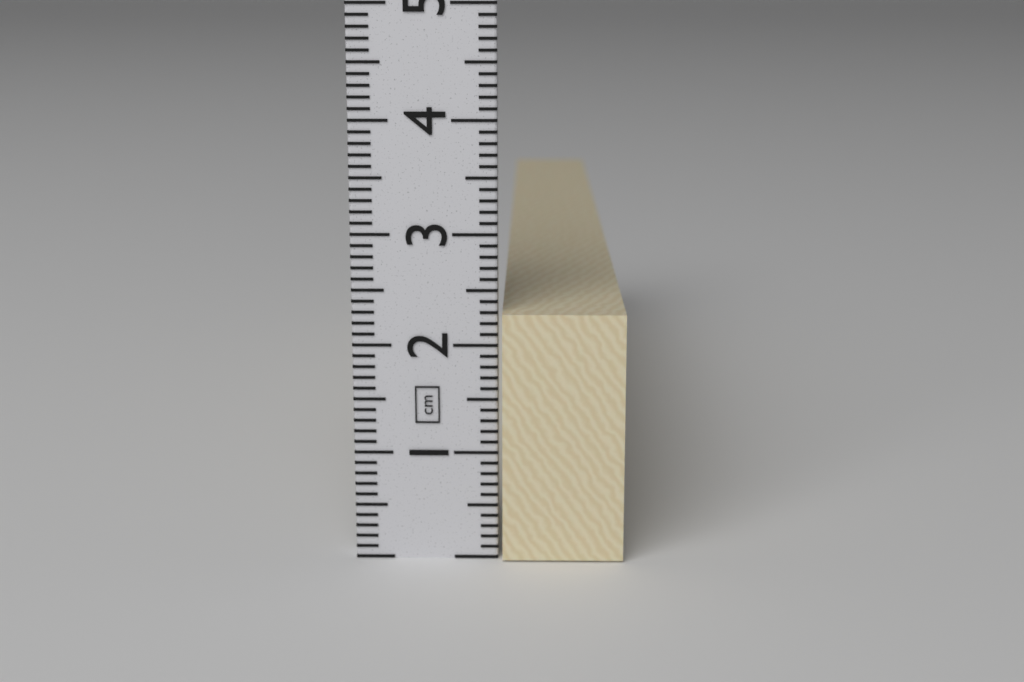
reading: 2.3 cm
